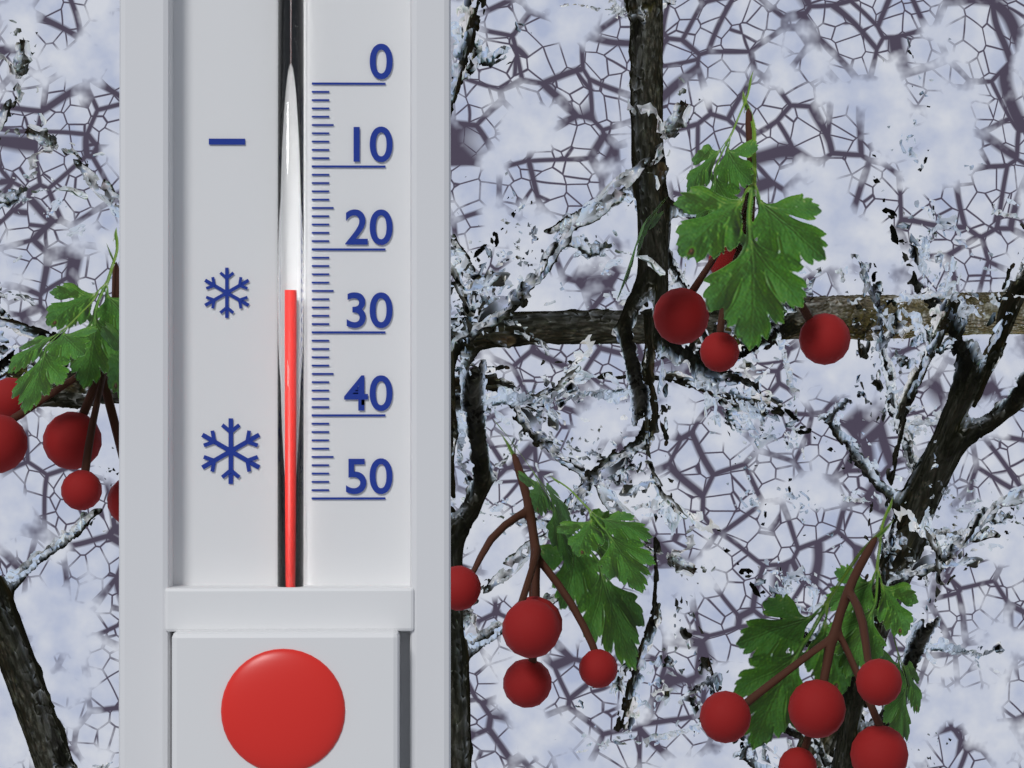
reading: 25 (no unit)
